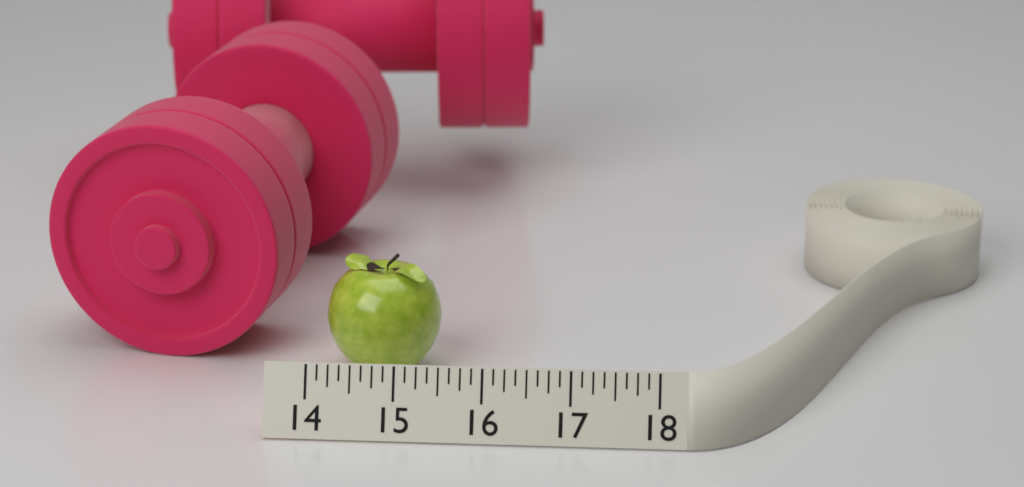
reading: 15.375 (no unit)
